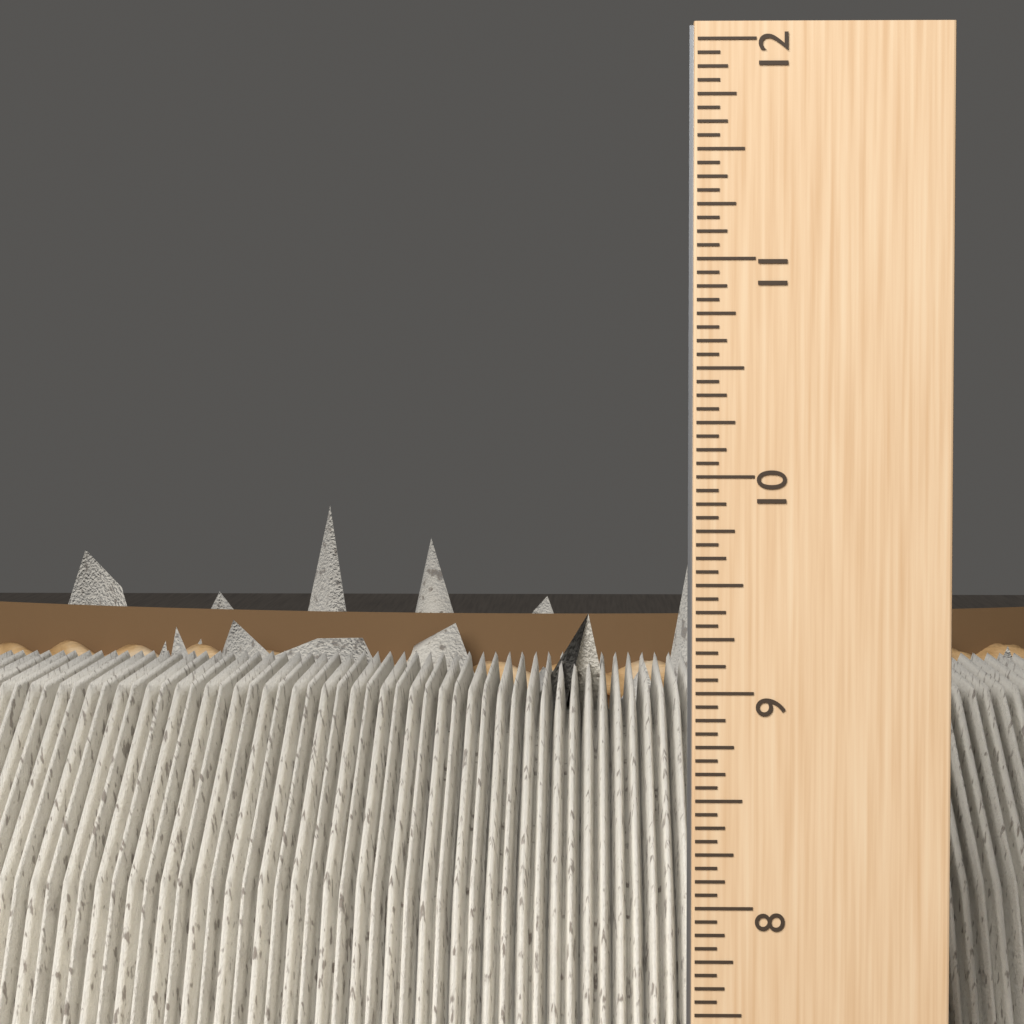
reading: 9.3125 inch
